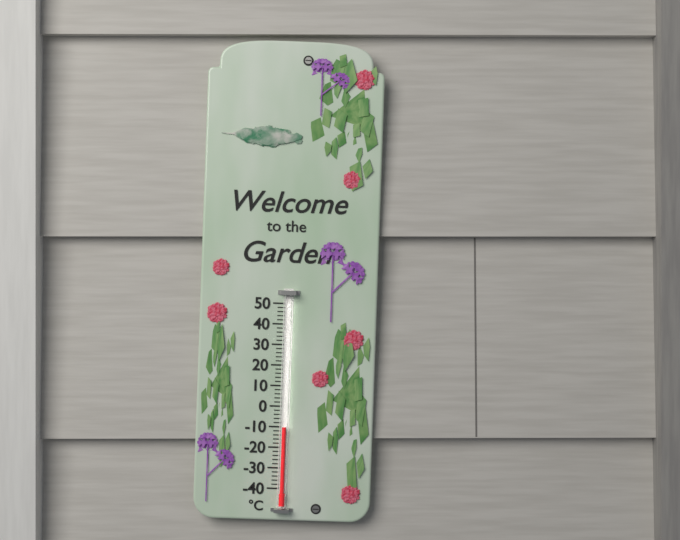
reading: -10 °C
